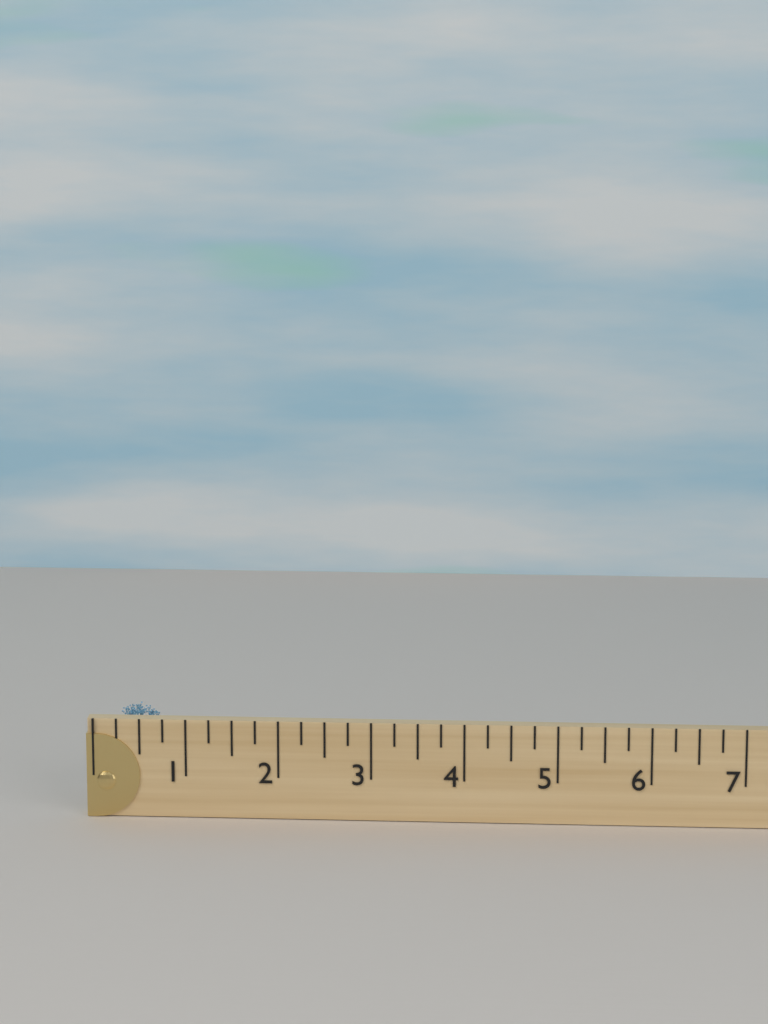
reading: 0.75 (no unit)
